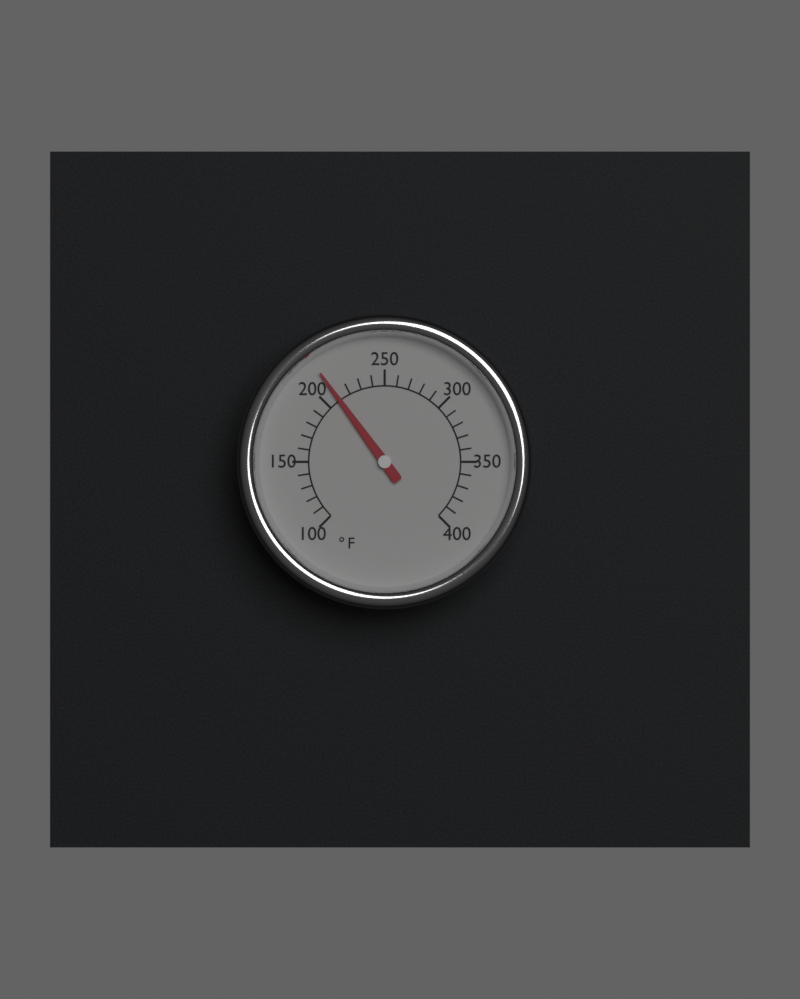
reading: 210 °F
